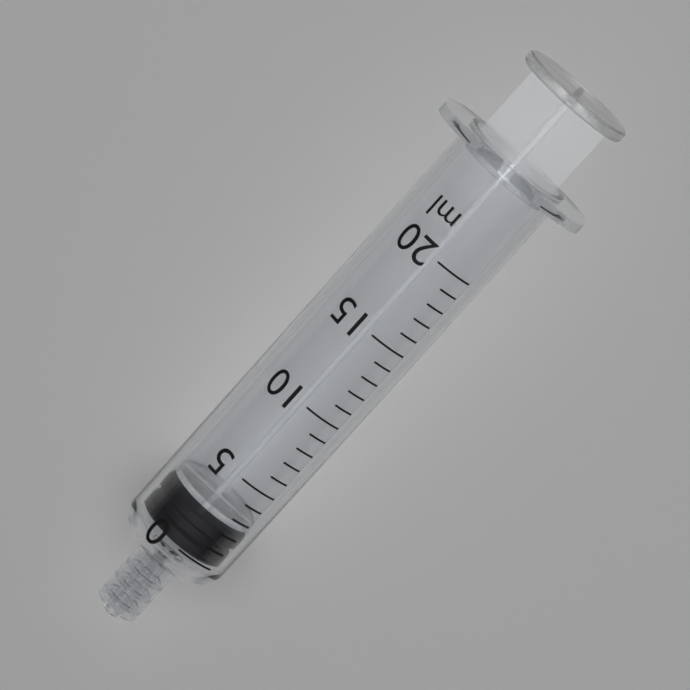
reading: 0 ml
